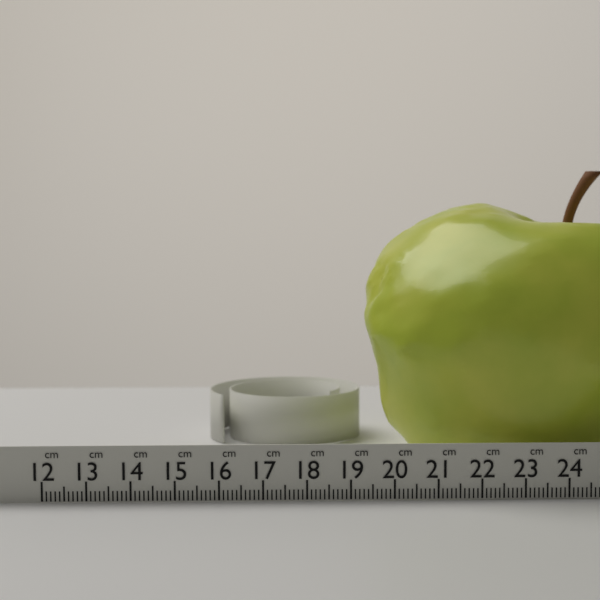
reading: 19.4 cm
